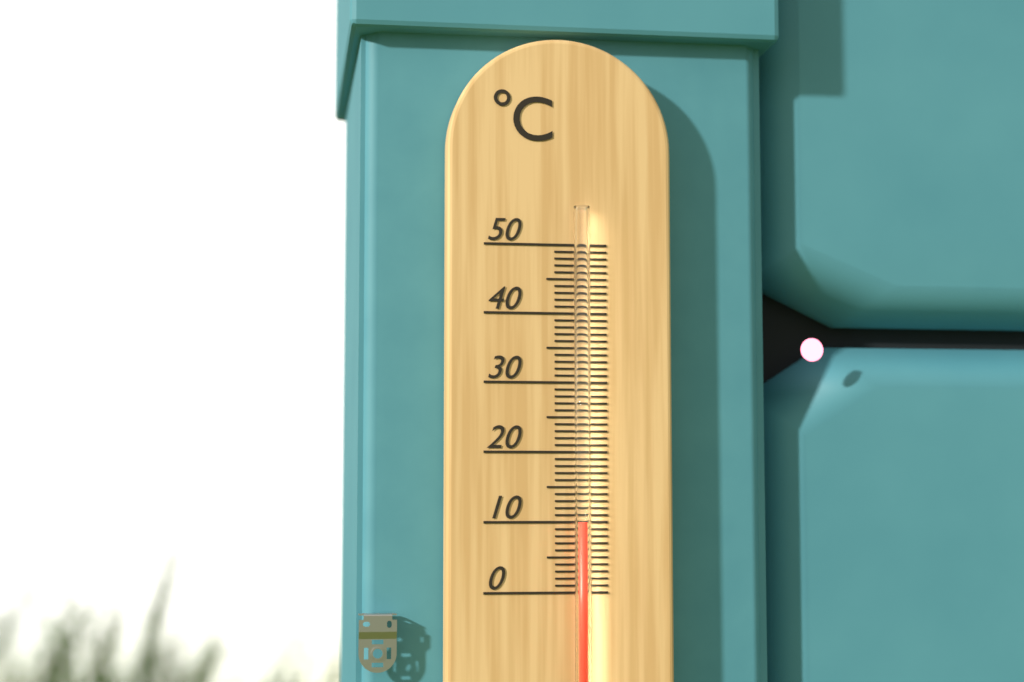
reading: 10 °C
